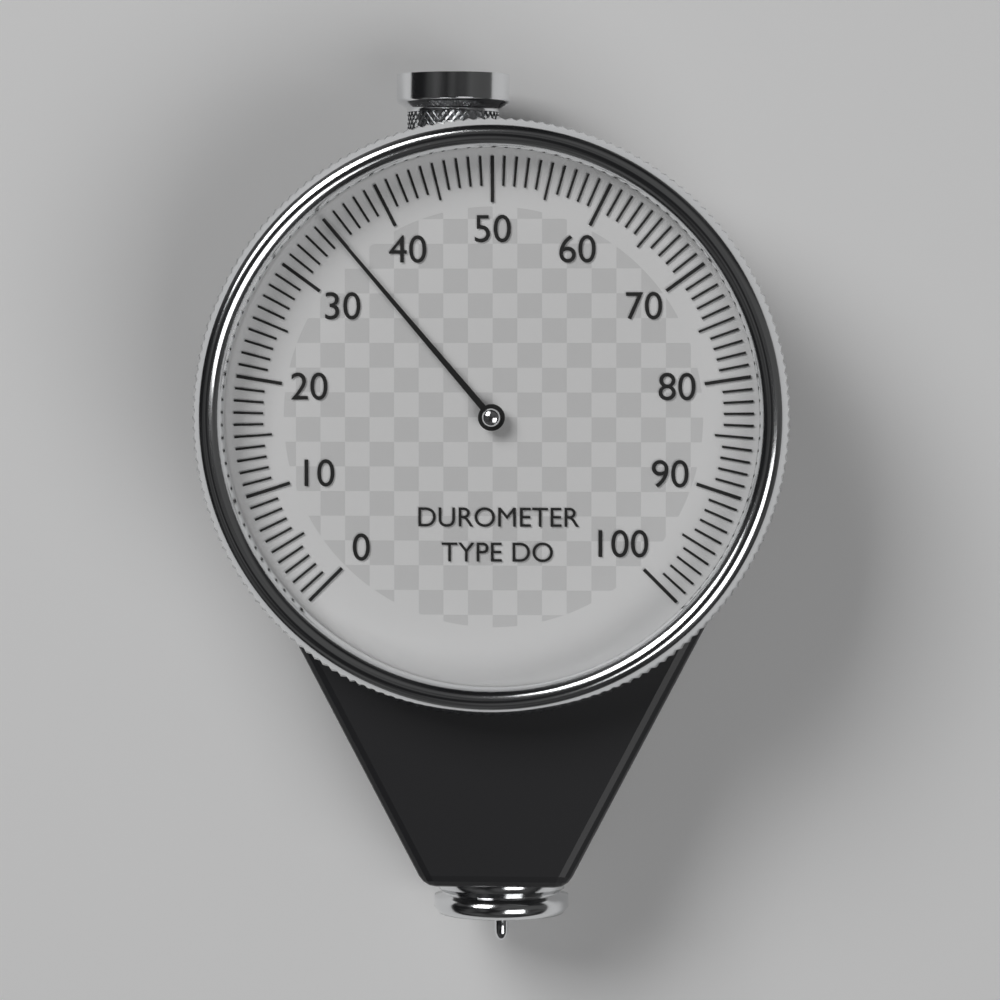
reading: 35 (no unit)
